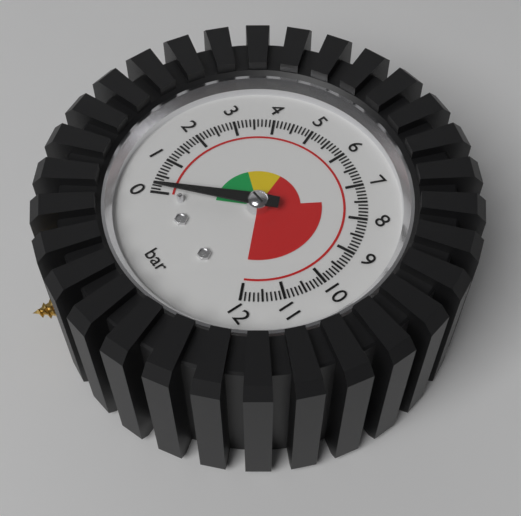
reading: 0.1 bar
